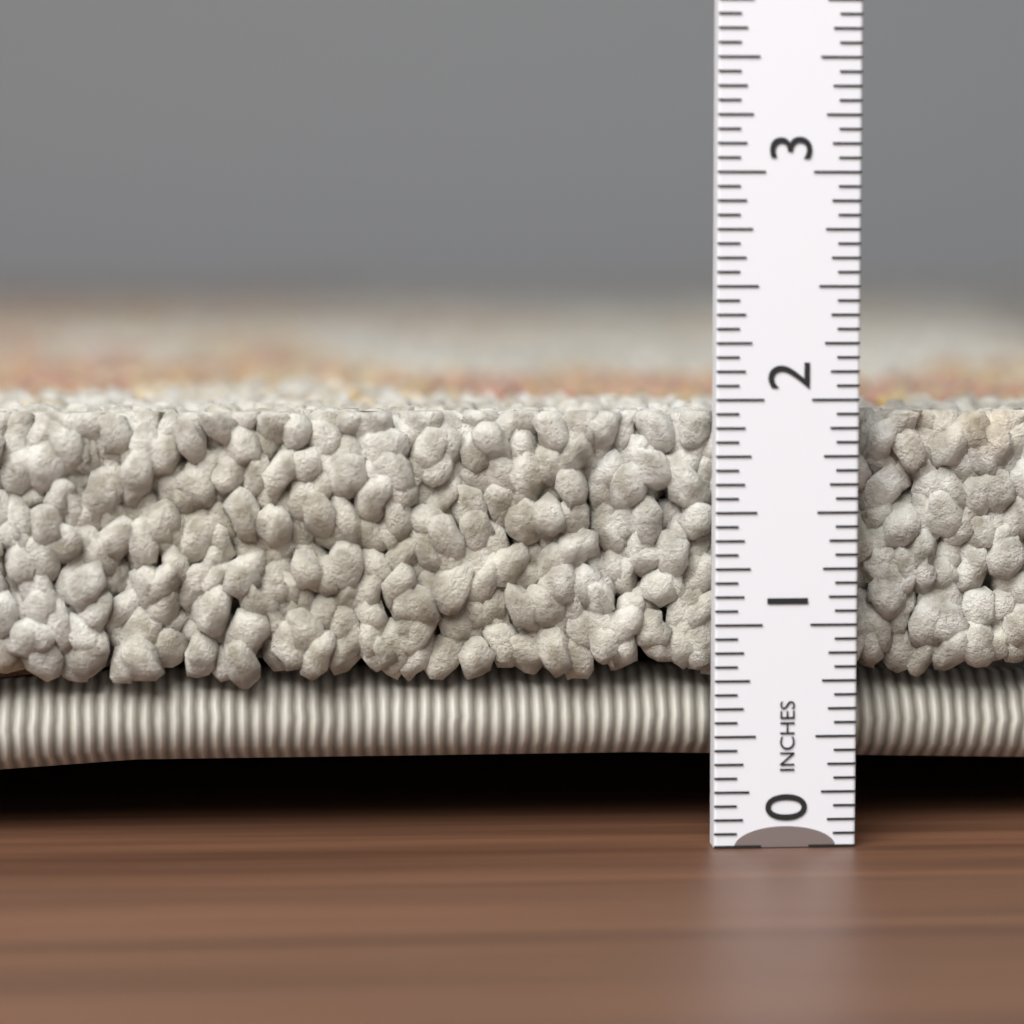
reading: 1.9375 in
